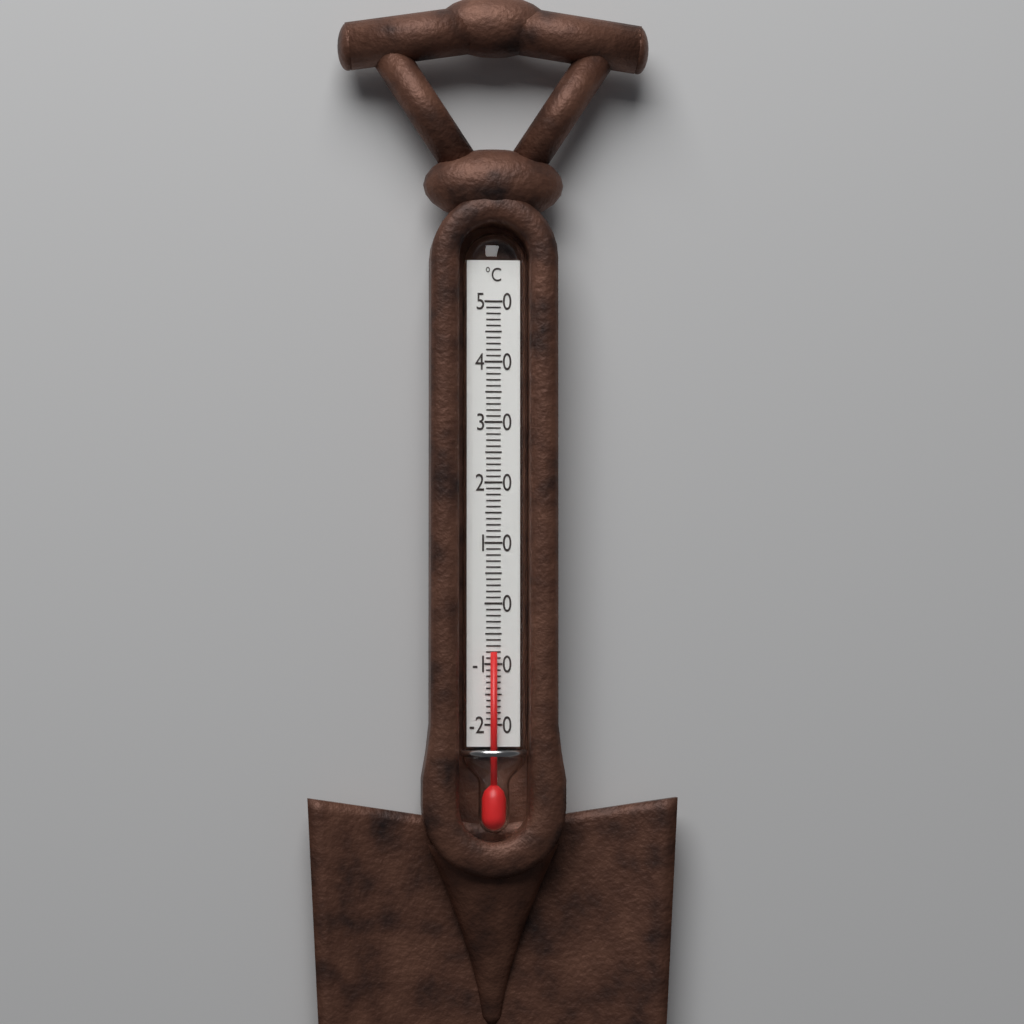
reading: -8 °C
